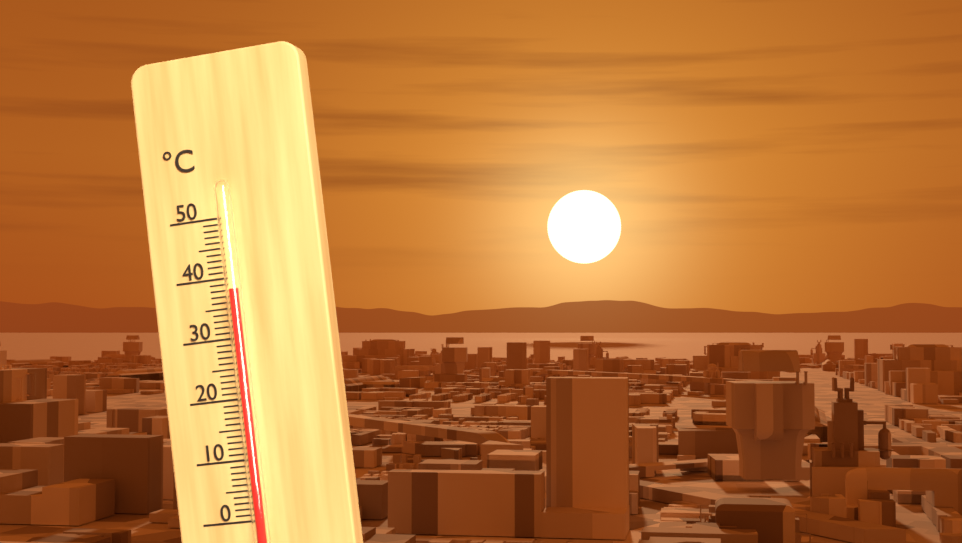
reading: 38 °C
